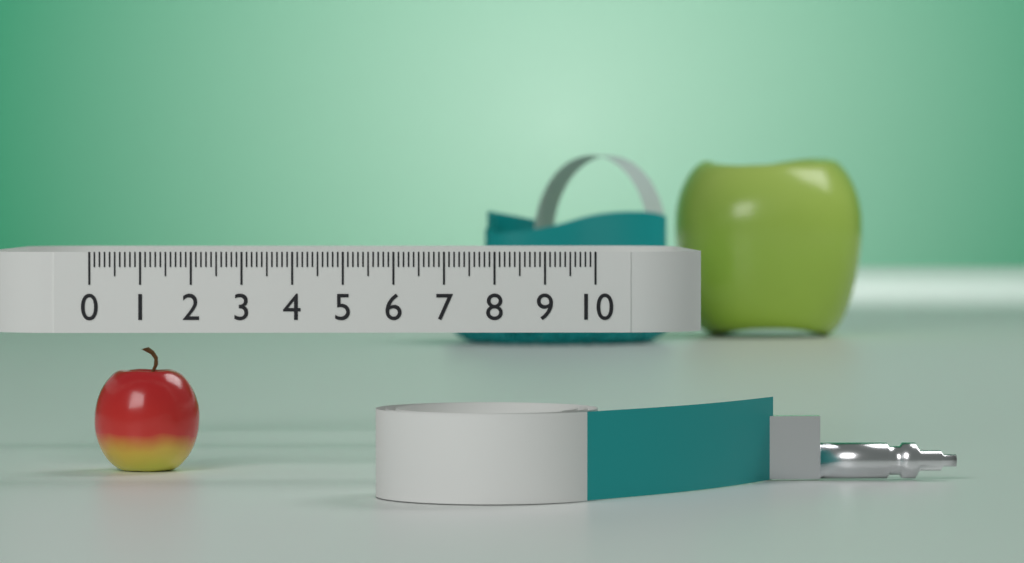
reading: 2.1 (no unit)
